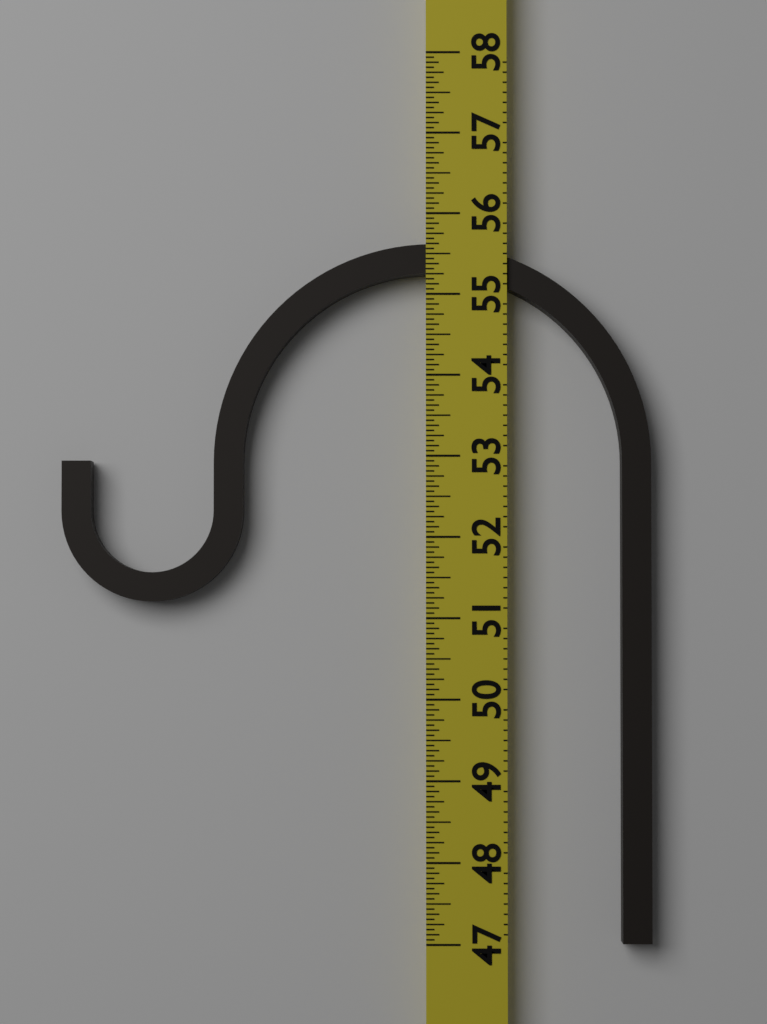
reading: 55.6250 (no unit)
